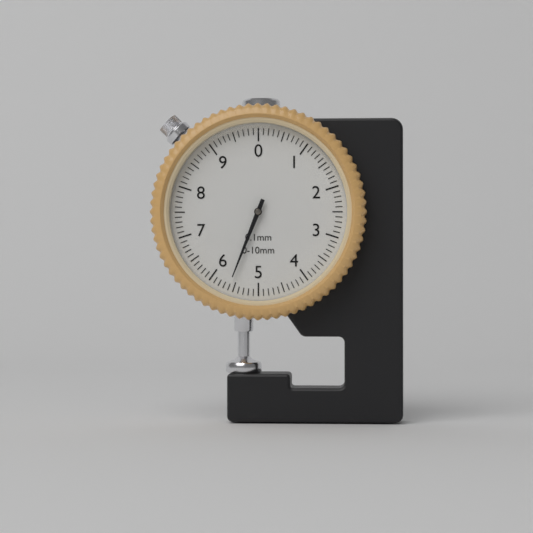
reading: 5.6 mm
